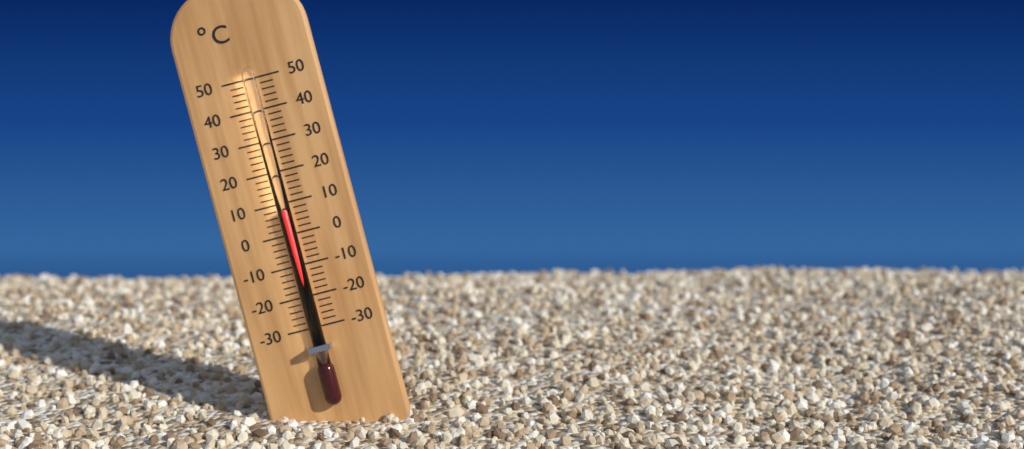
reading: 8 °C
